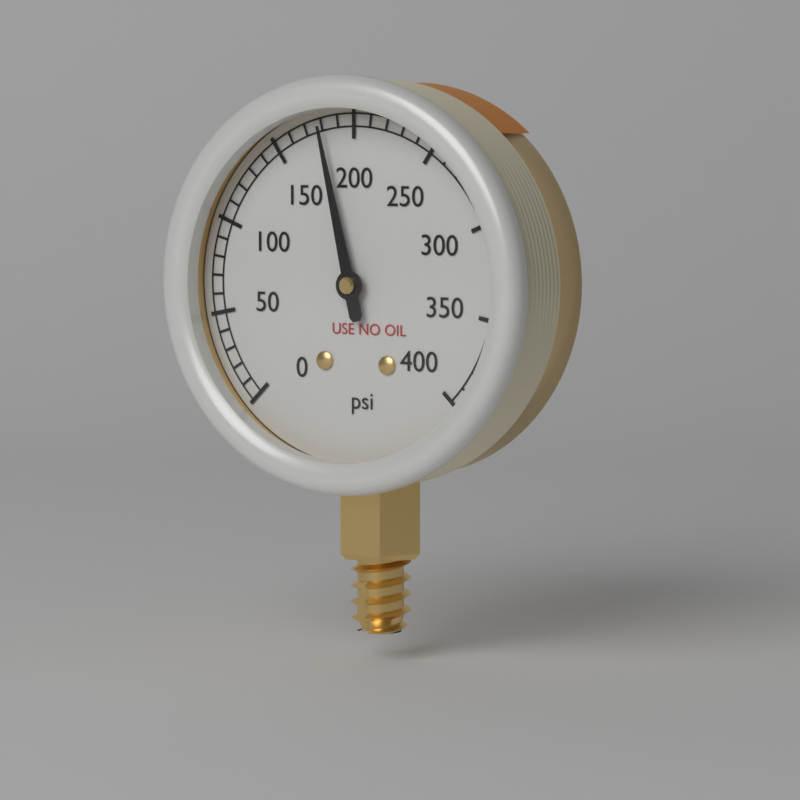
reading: 180 psi
